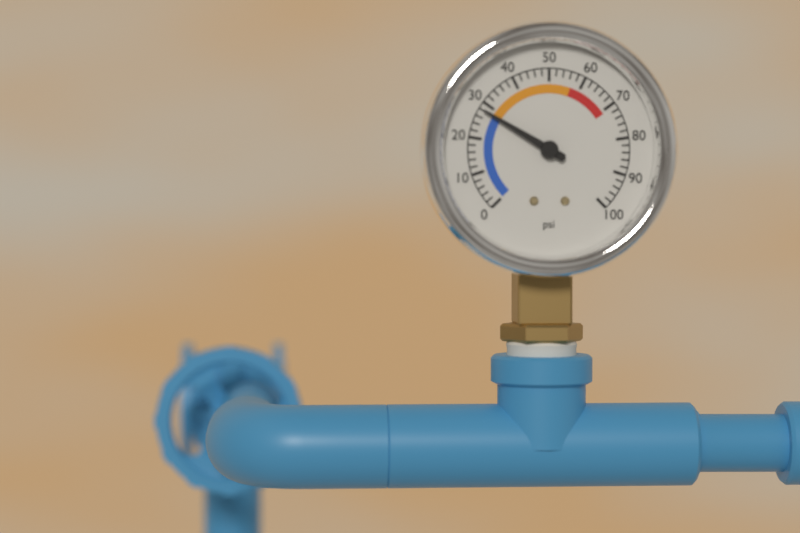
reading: 28 psi
